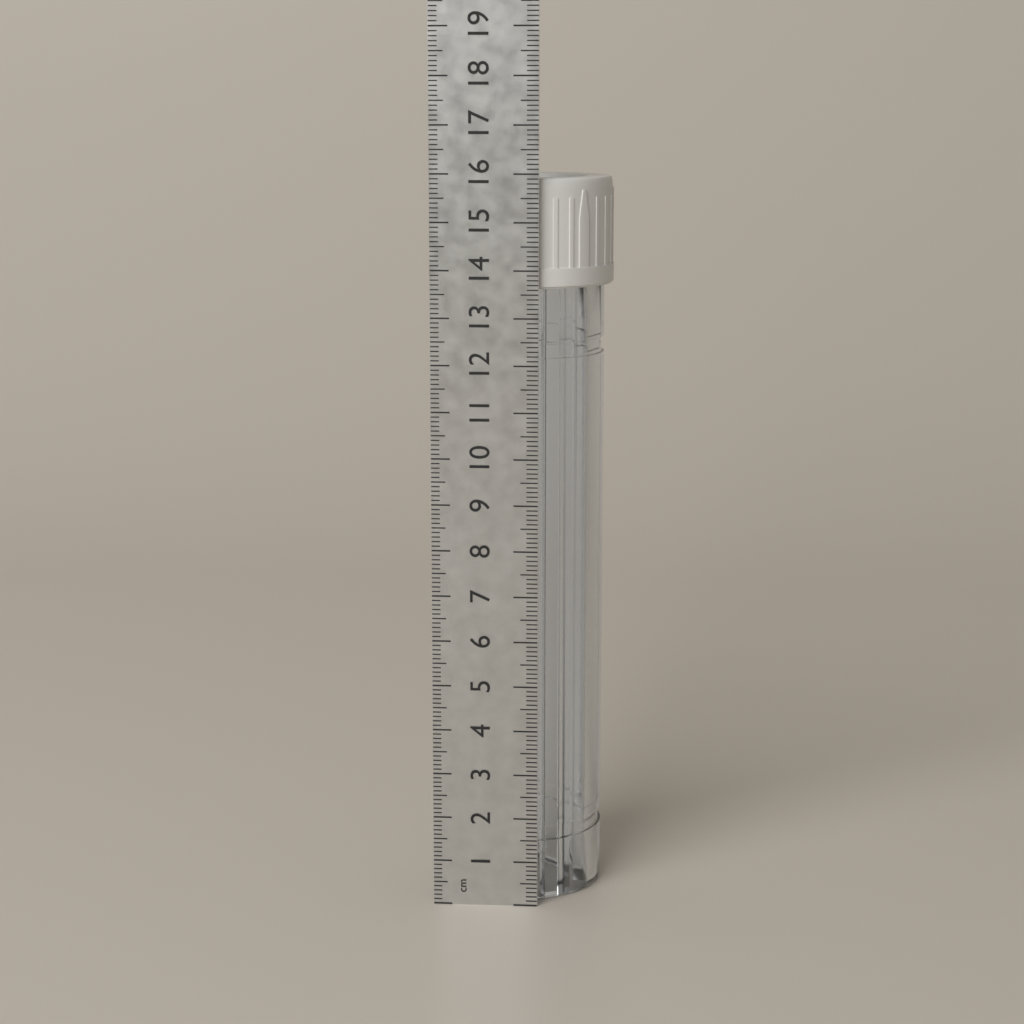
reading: 15.9 cm
